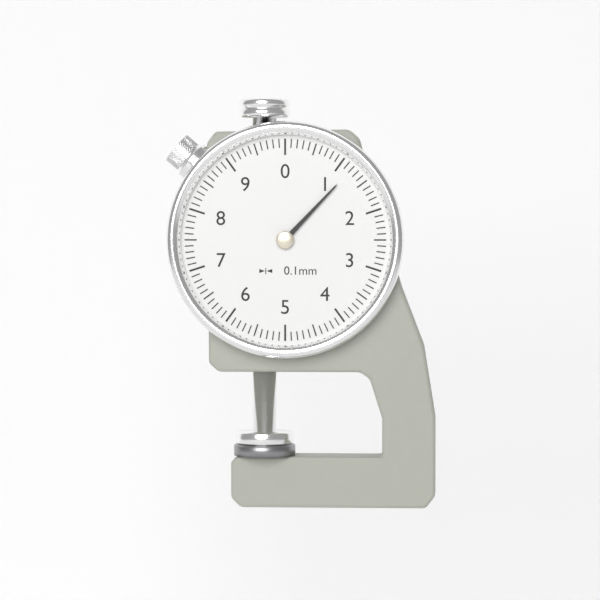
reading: 1.2 mm
